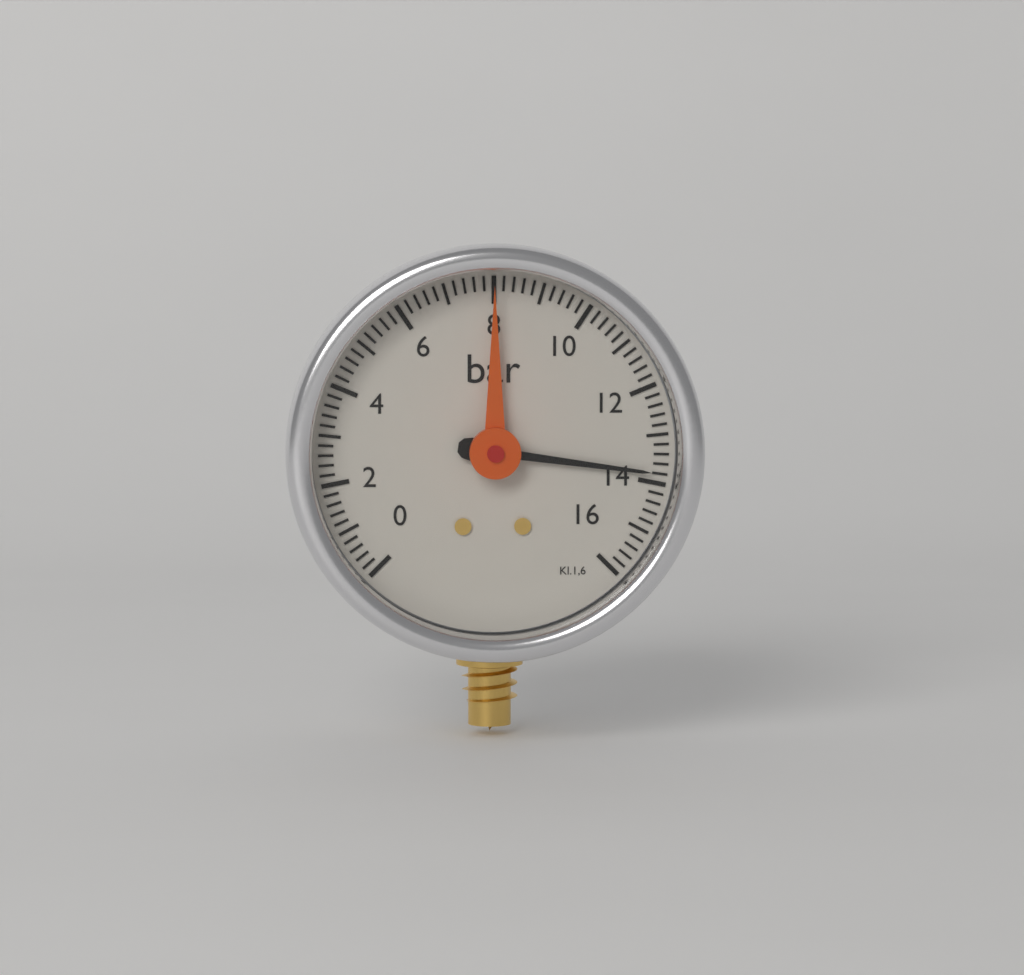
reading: 13.8 bar
